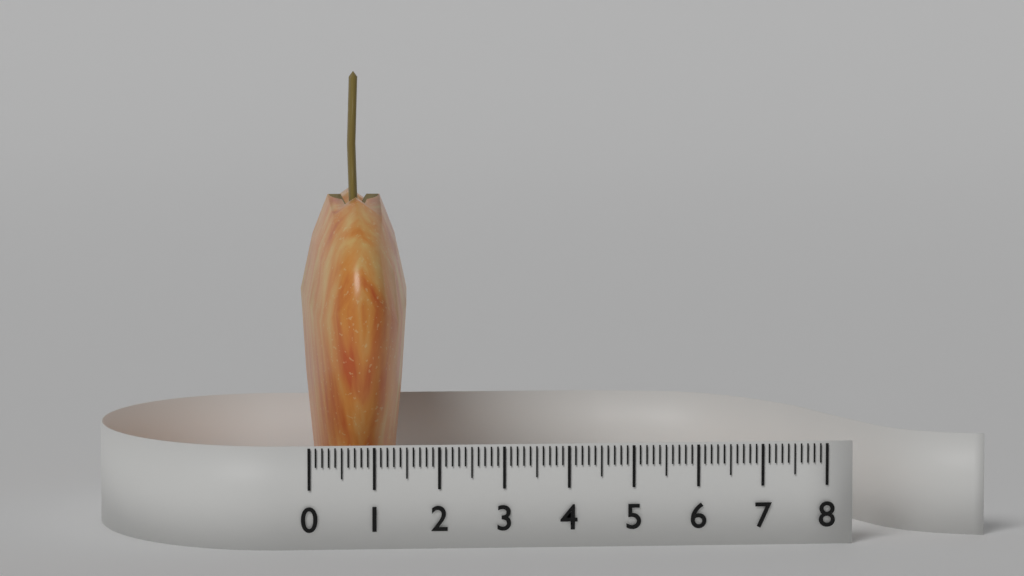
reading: 1.7 (no unit)
